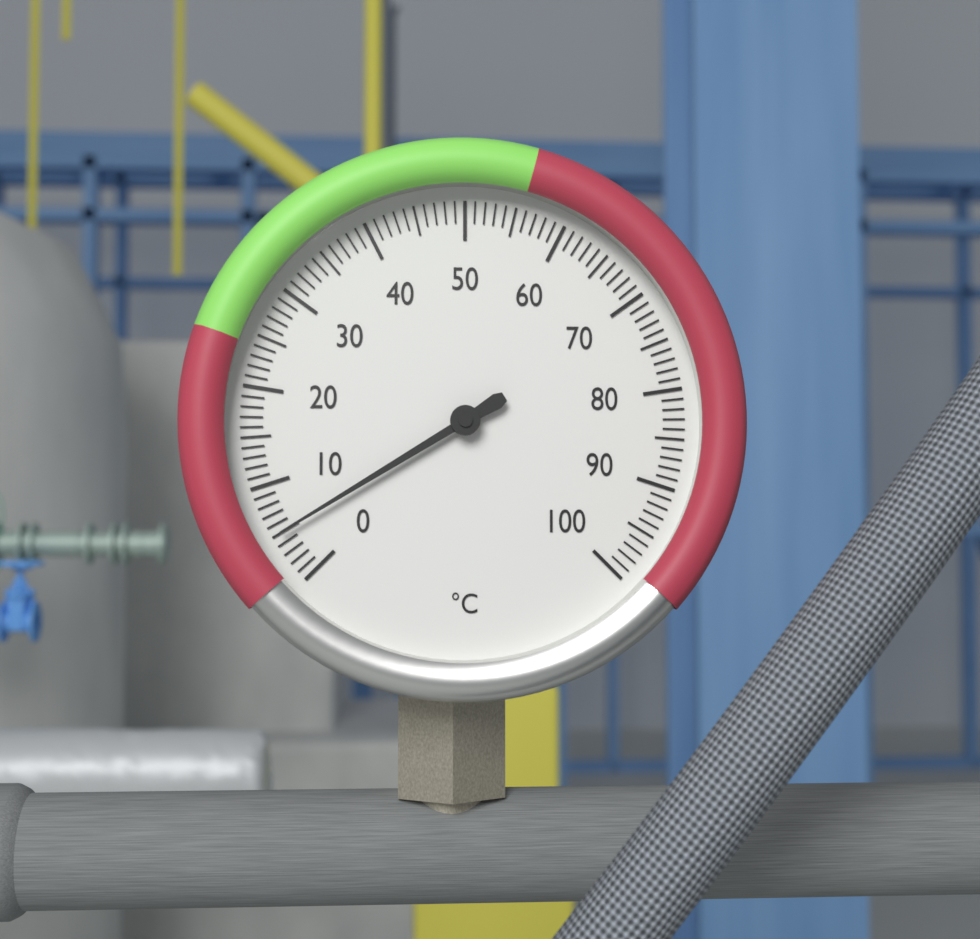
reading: 5 °C
